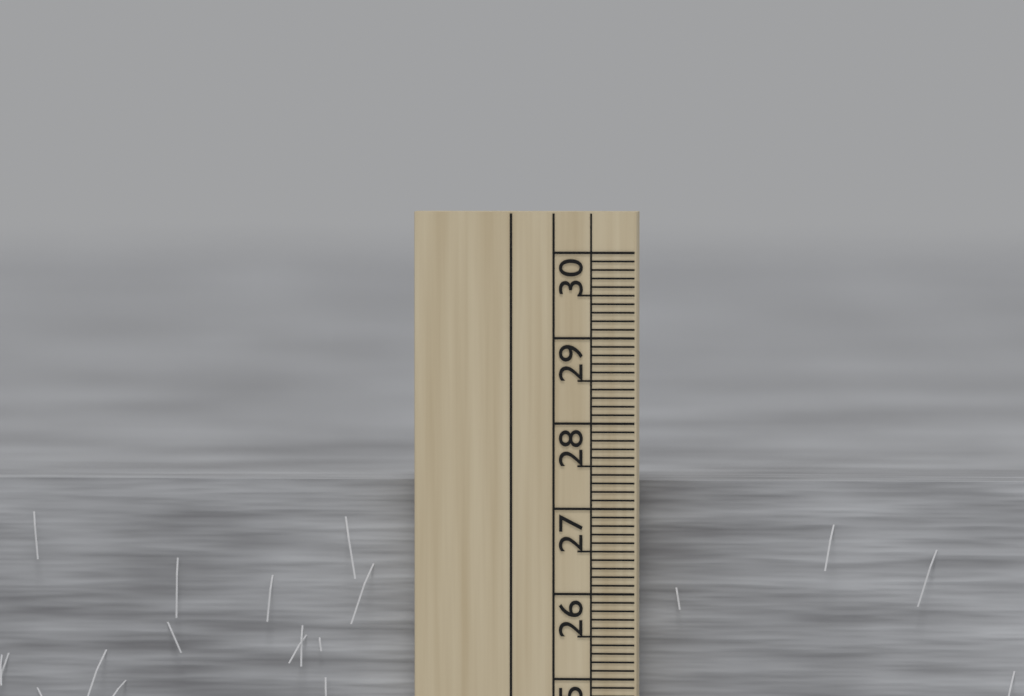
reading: 27.3 cm
